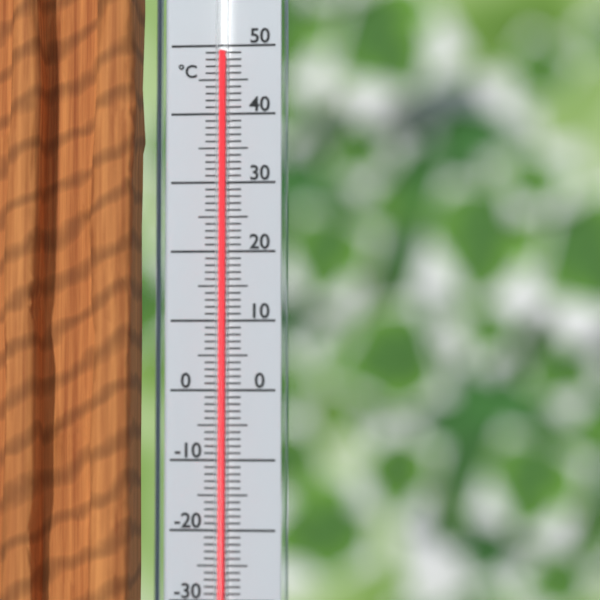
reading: 49 °C
